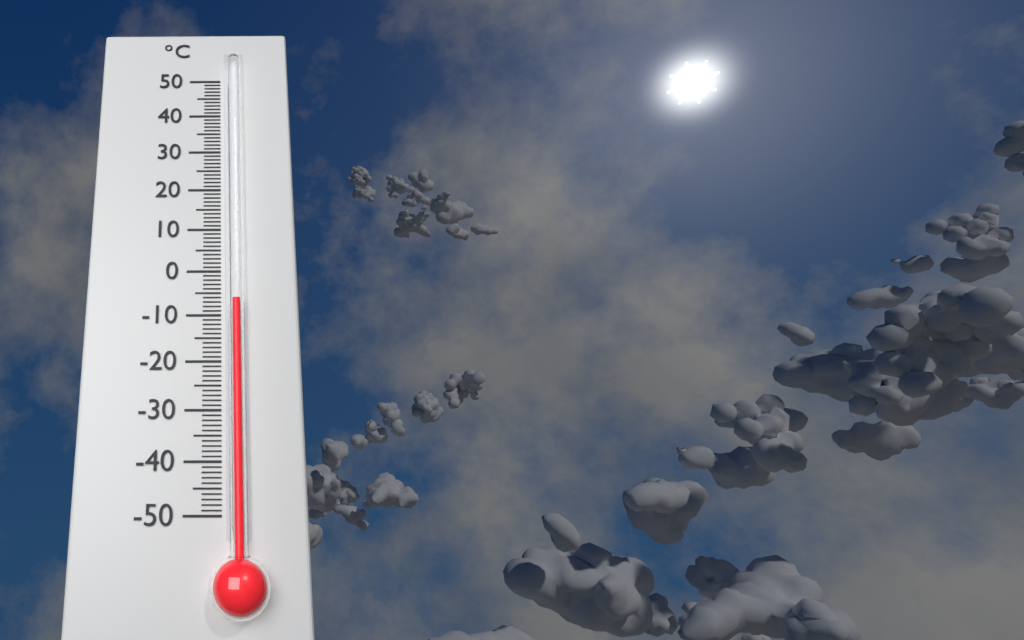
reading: -7 °C
